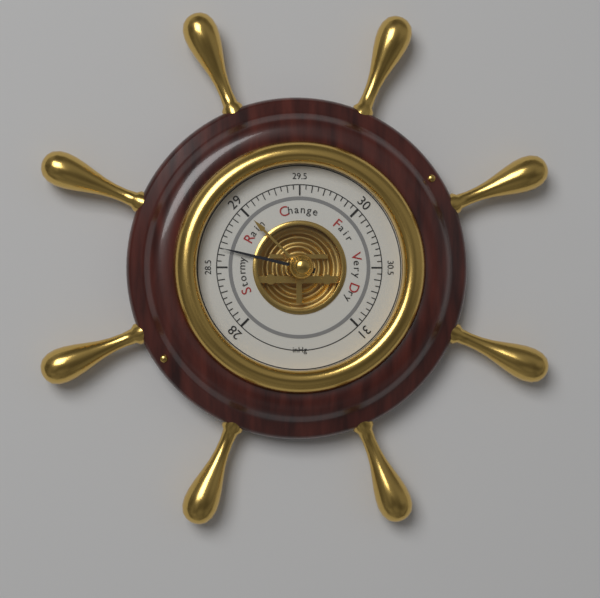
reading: 28.65 inHg
